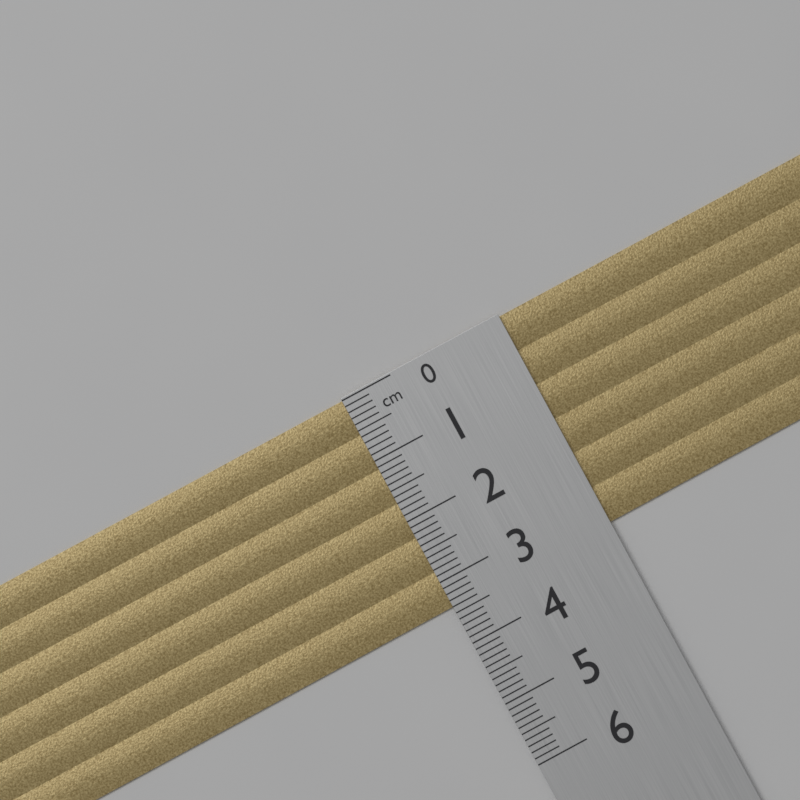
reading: 3.4 cm
